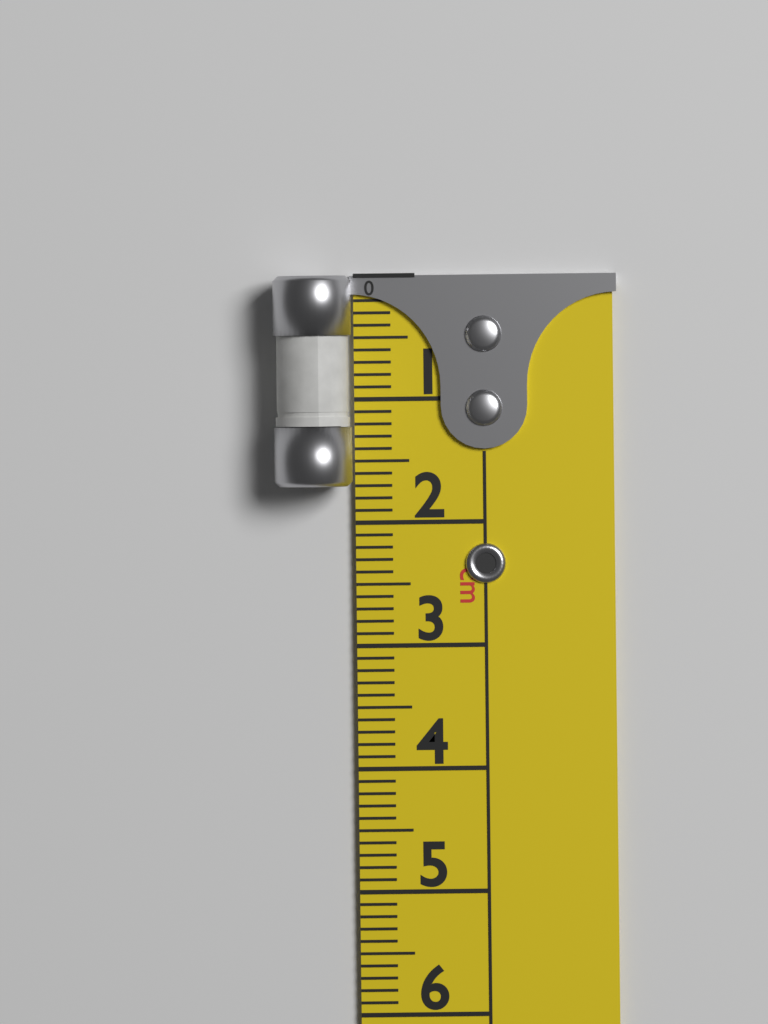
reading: 1.7 cm
